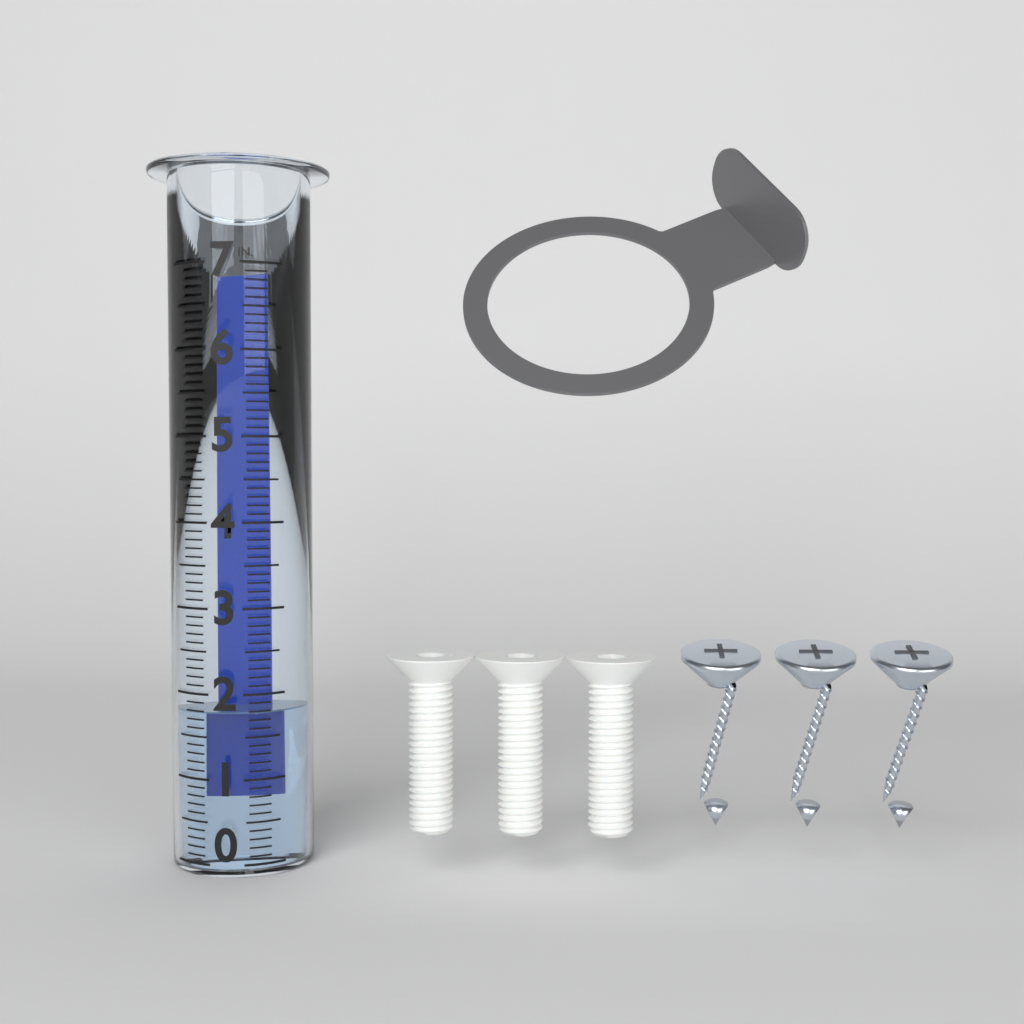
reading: 1.8 in
